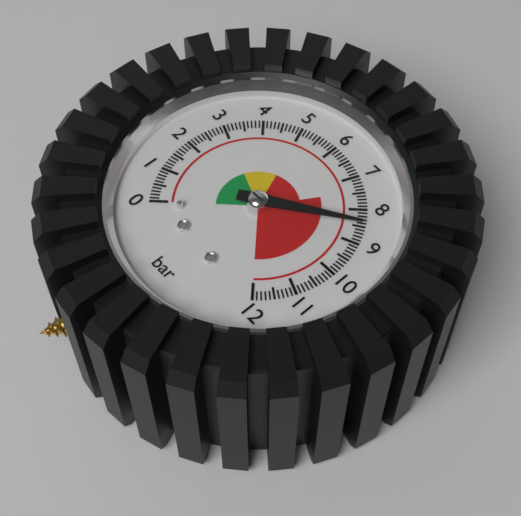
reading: 8.5 bar
